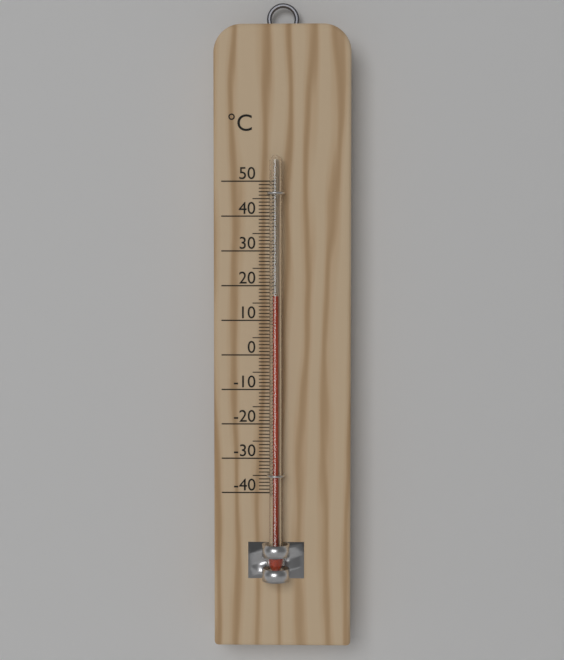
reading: 17 °C
